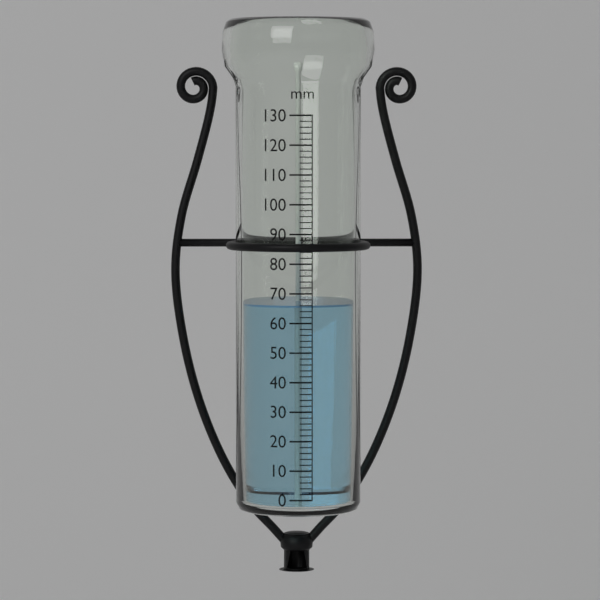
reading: 66 mm
